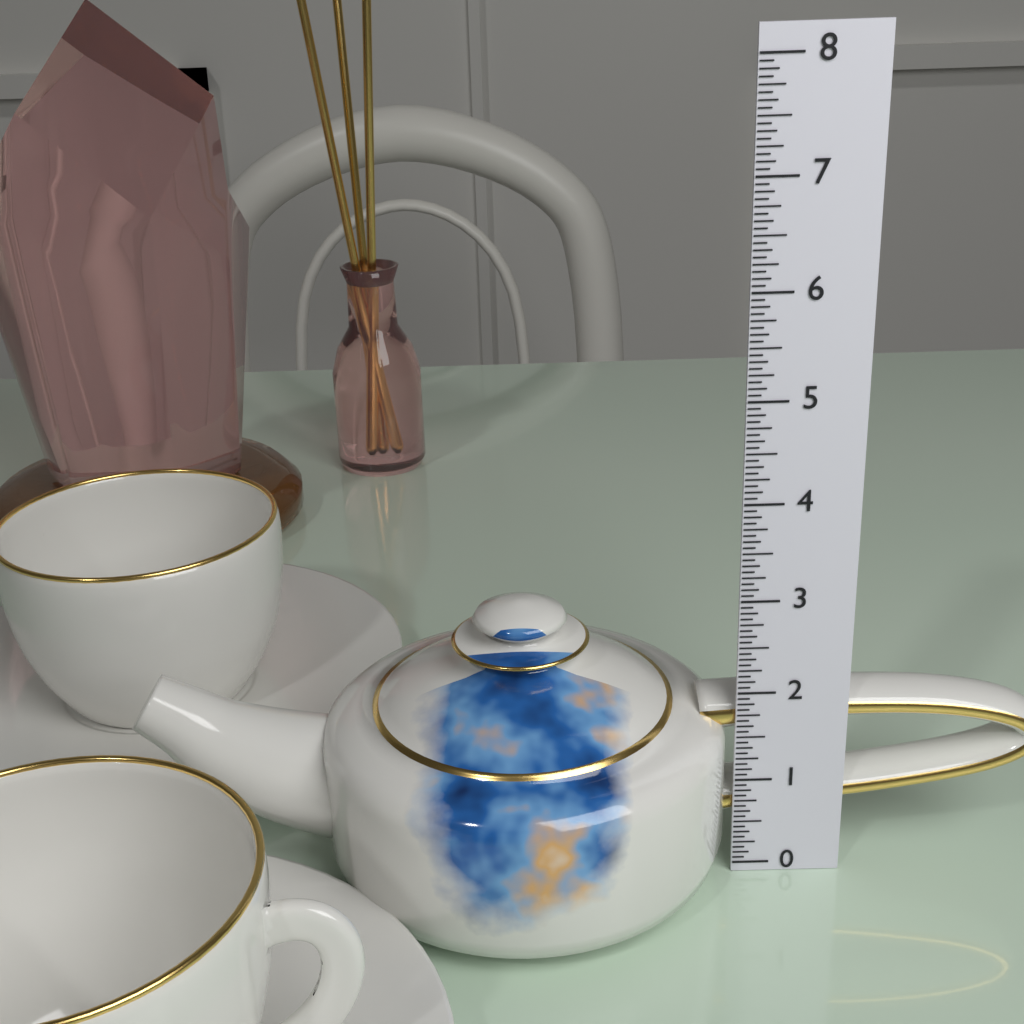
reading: 2.8750 (no unit)
